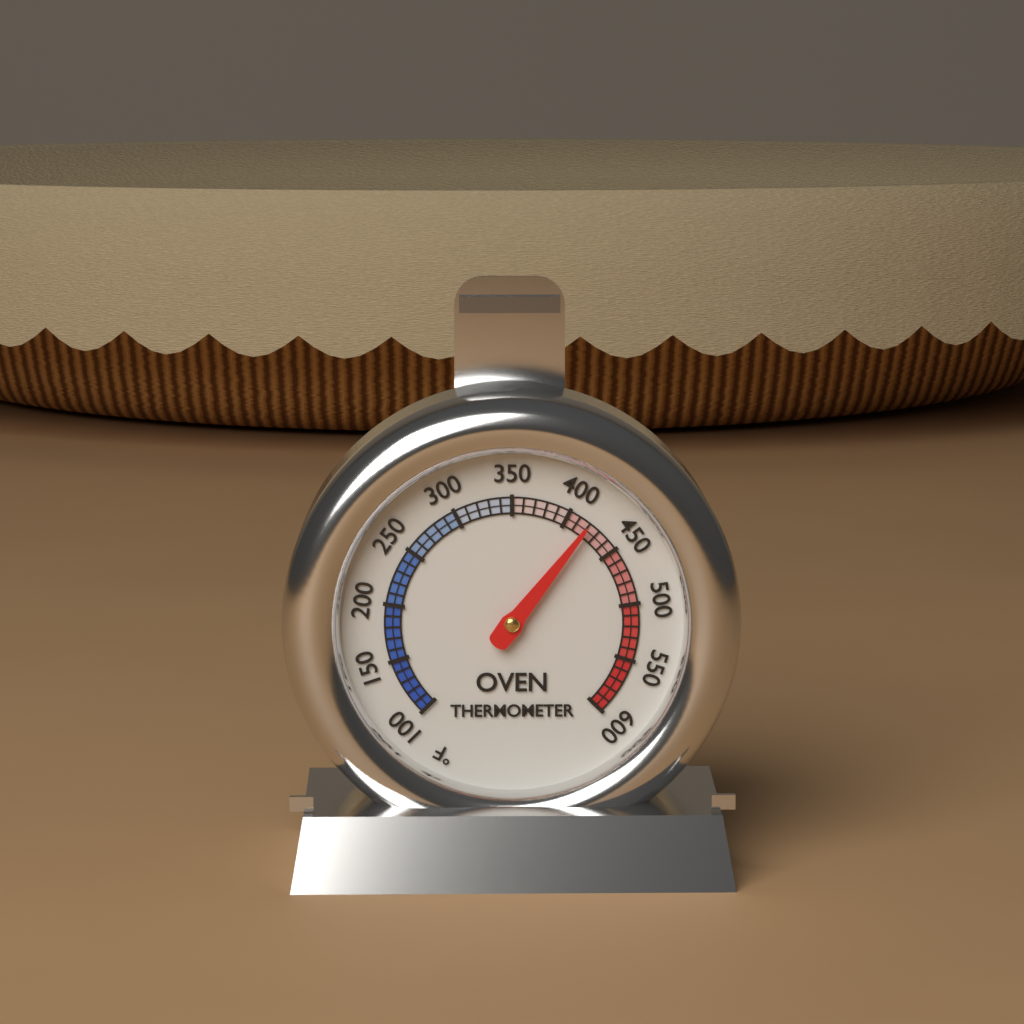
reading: 420 °F
